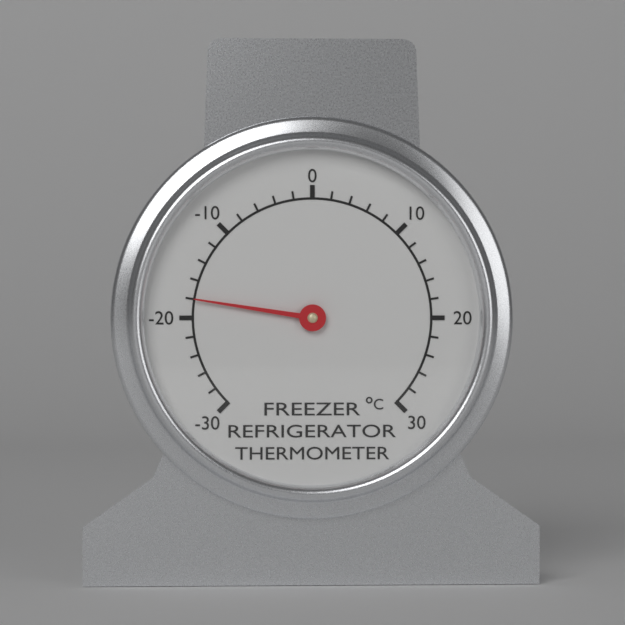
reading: -18 °C
